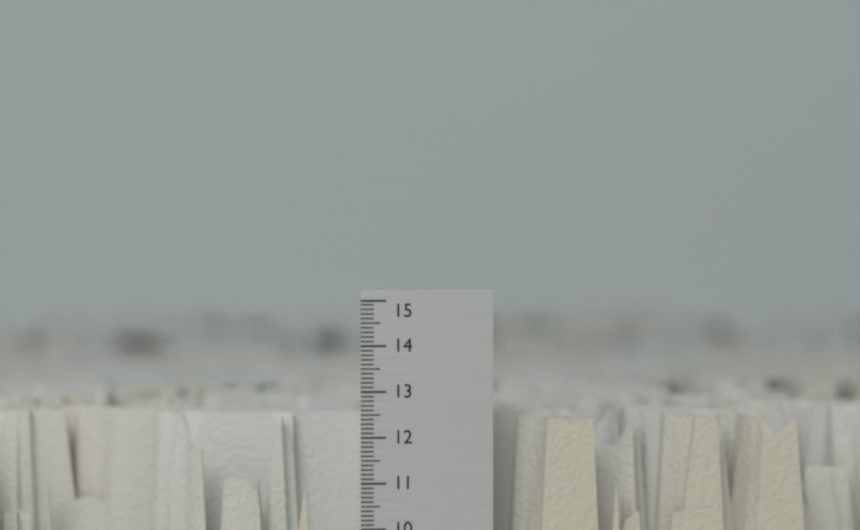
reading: 12.4 (no unit)
